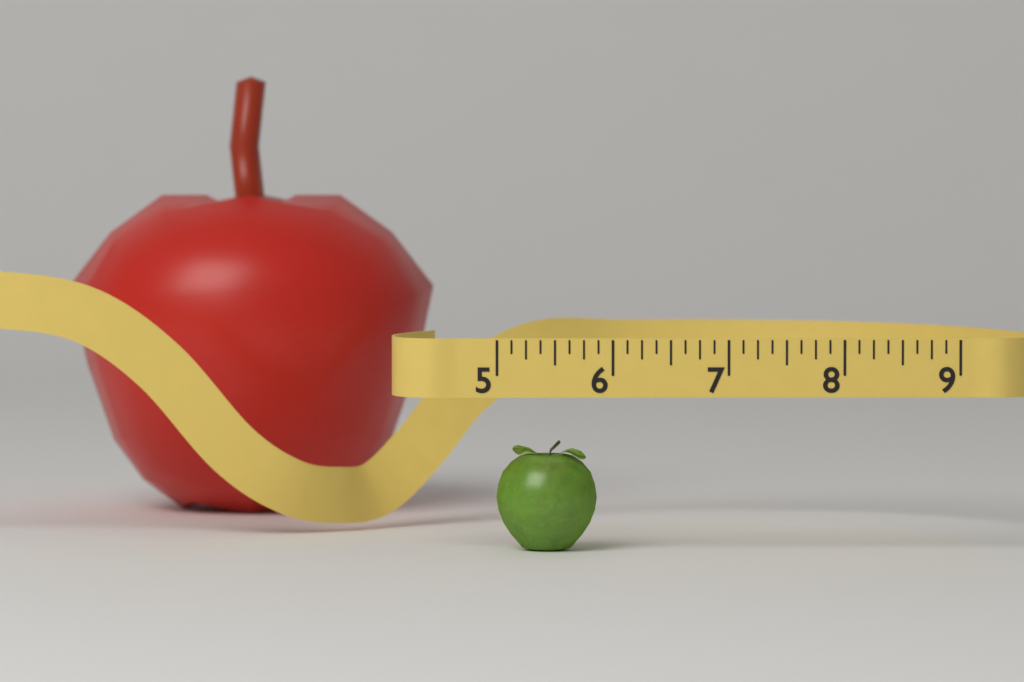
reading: 5.875 (no unit)
